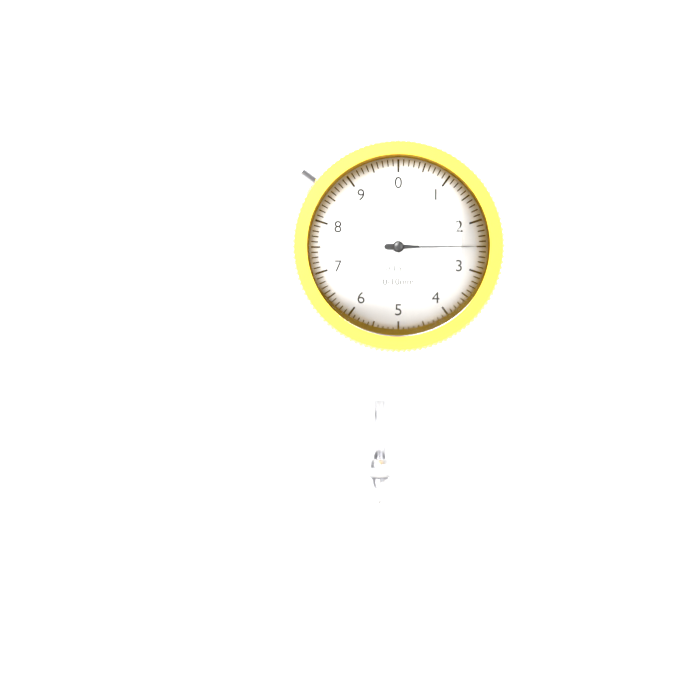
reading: 2.5 mm
